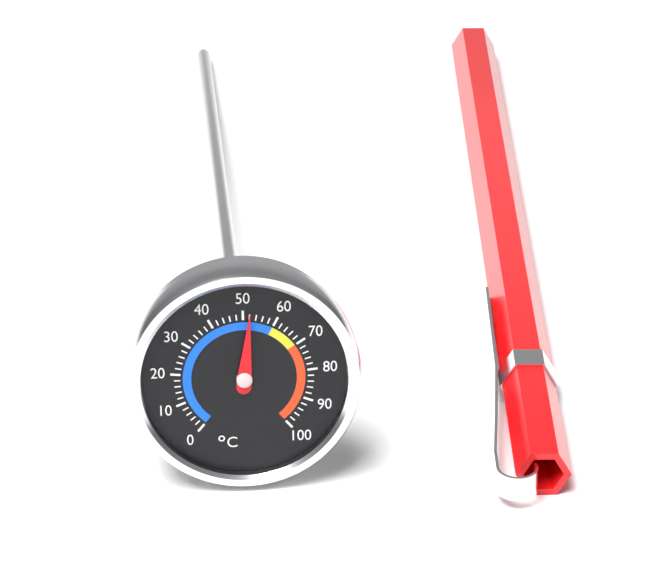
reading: 52 °C
